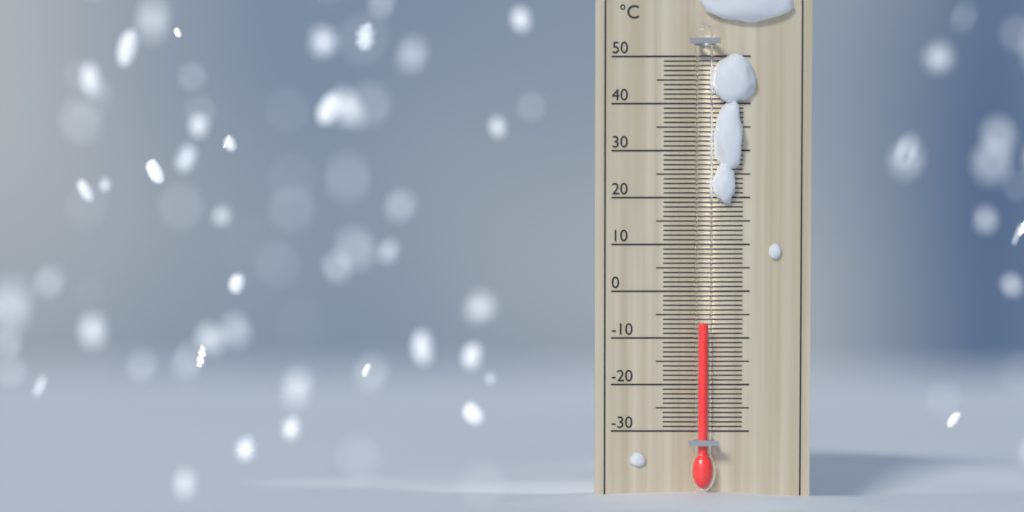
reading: -7 °C
